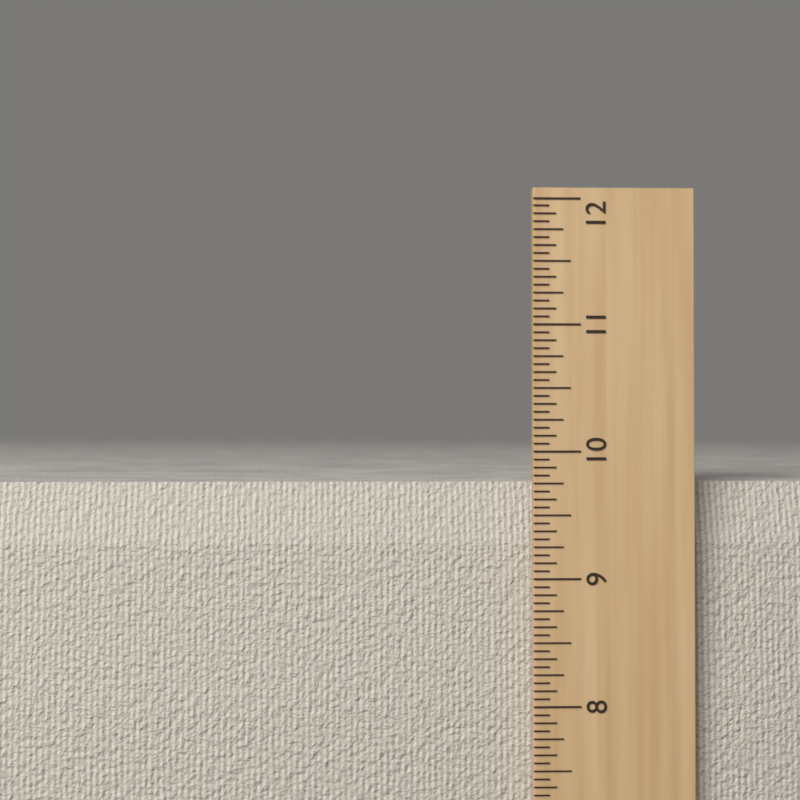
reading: 9.7500 in
